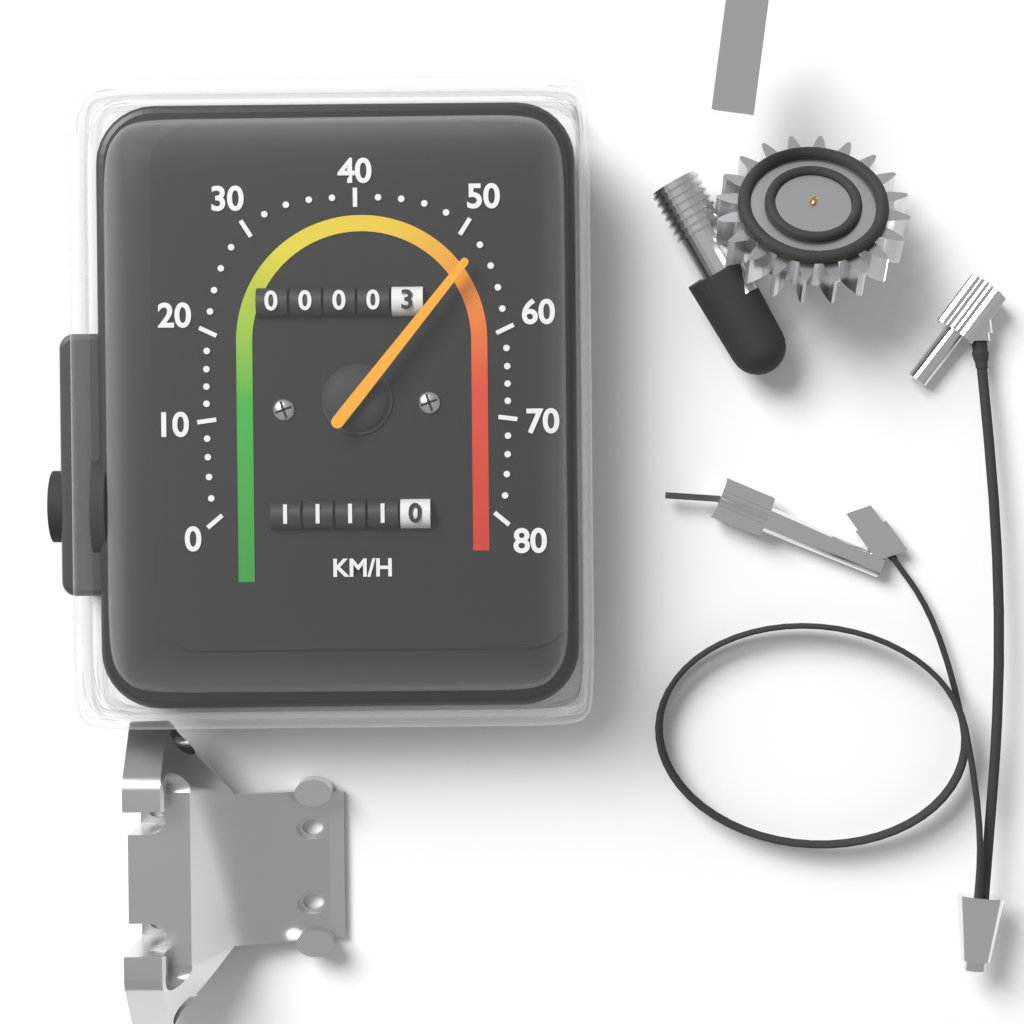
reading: 52 km/h
